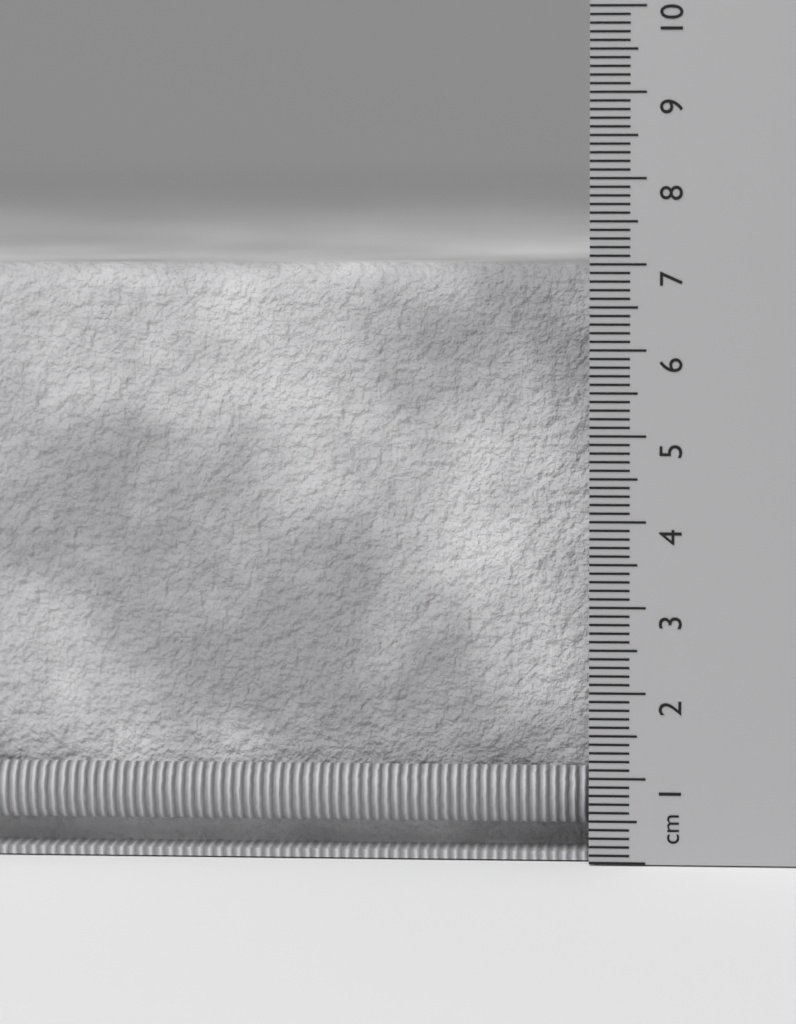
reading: 7.0 cm
